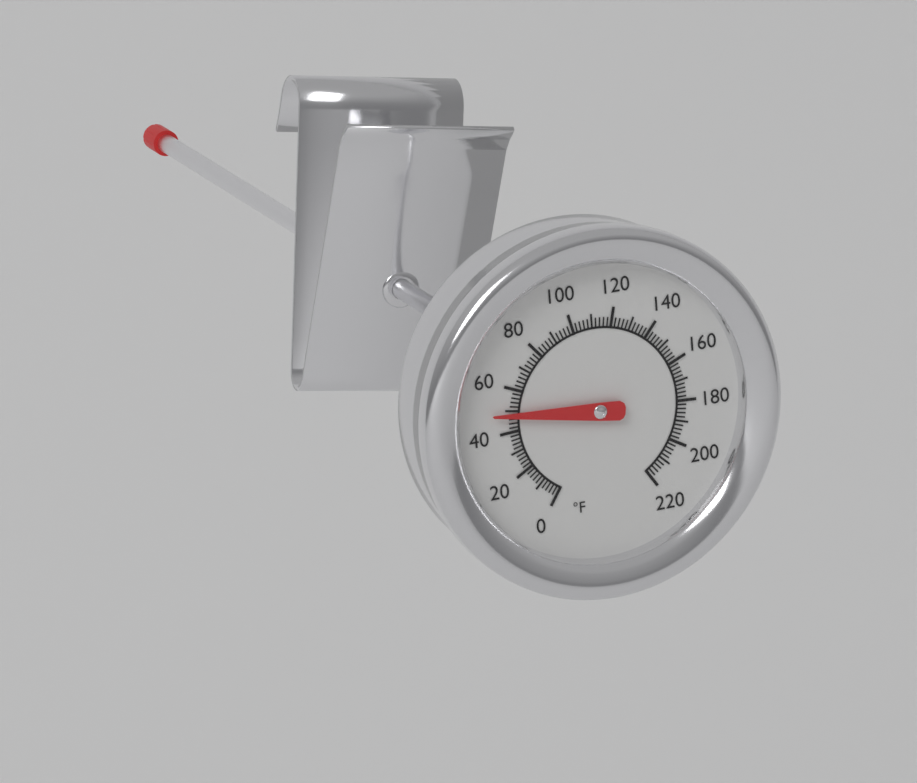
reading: 48 °F
